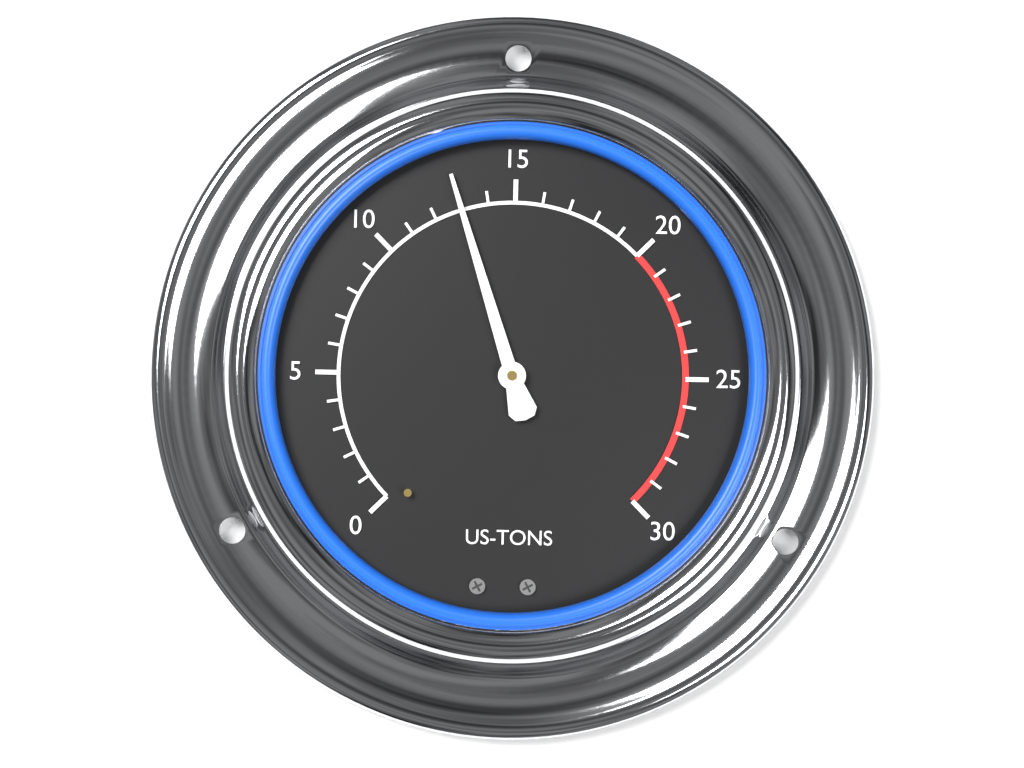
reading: 13 US-TONS
